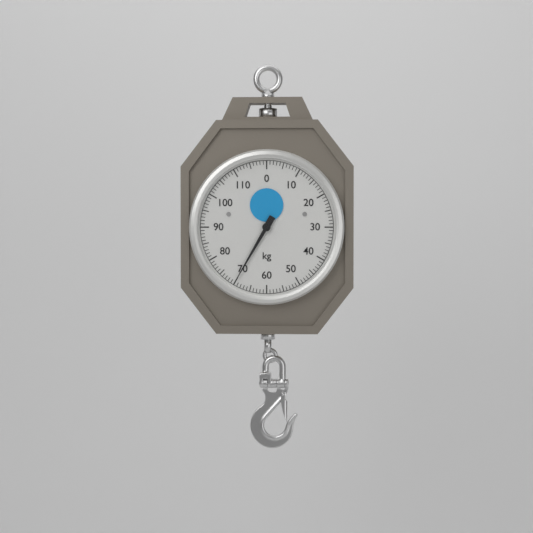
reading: 70 kg
